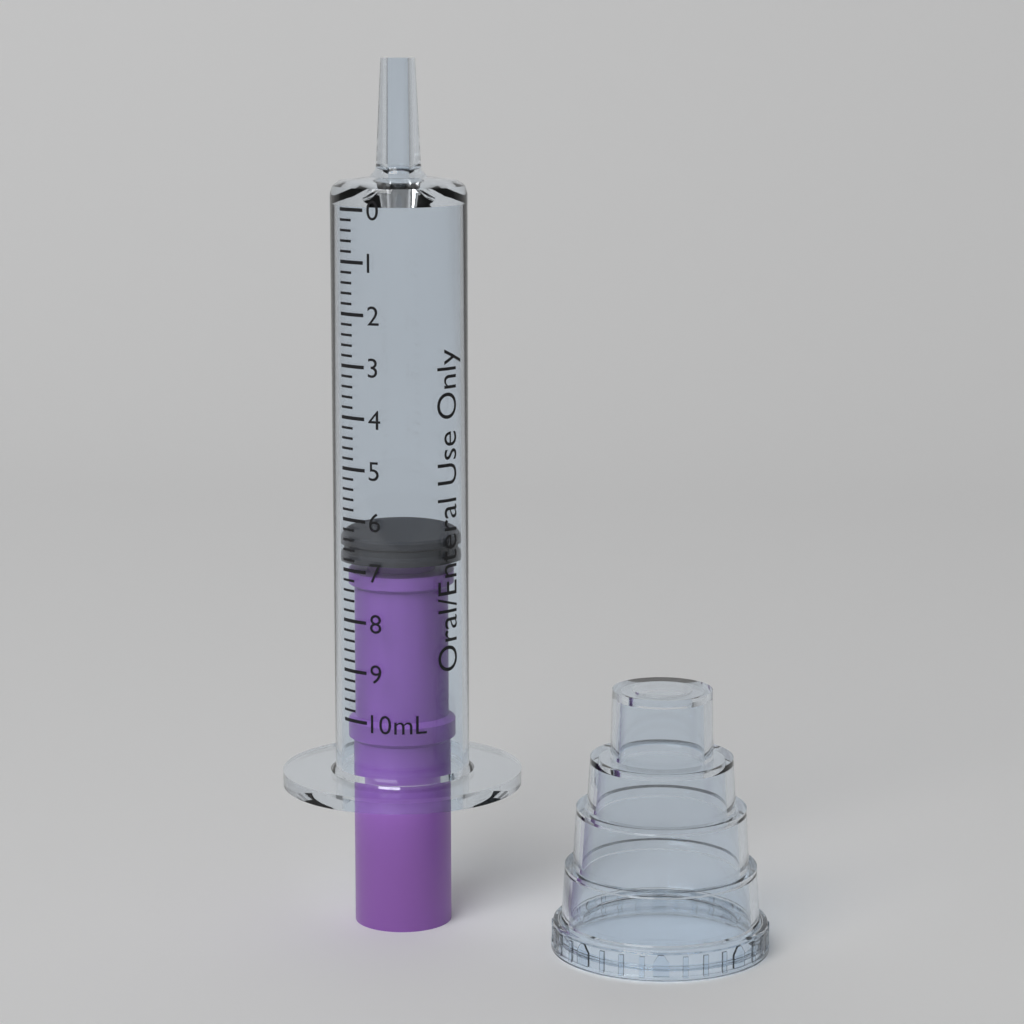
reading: 6.4 mL
